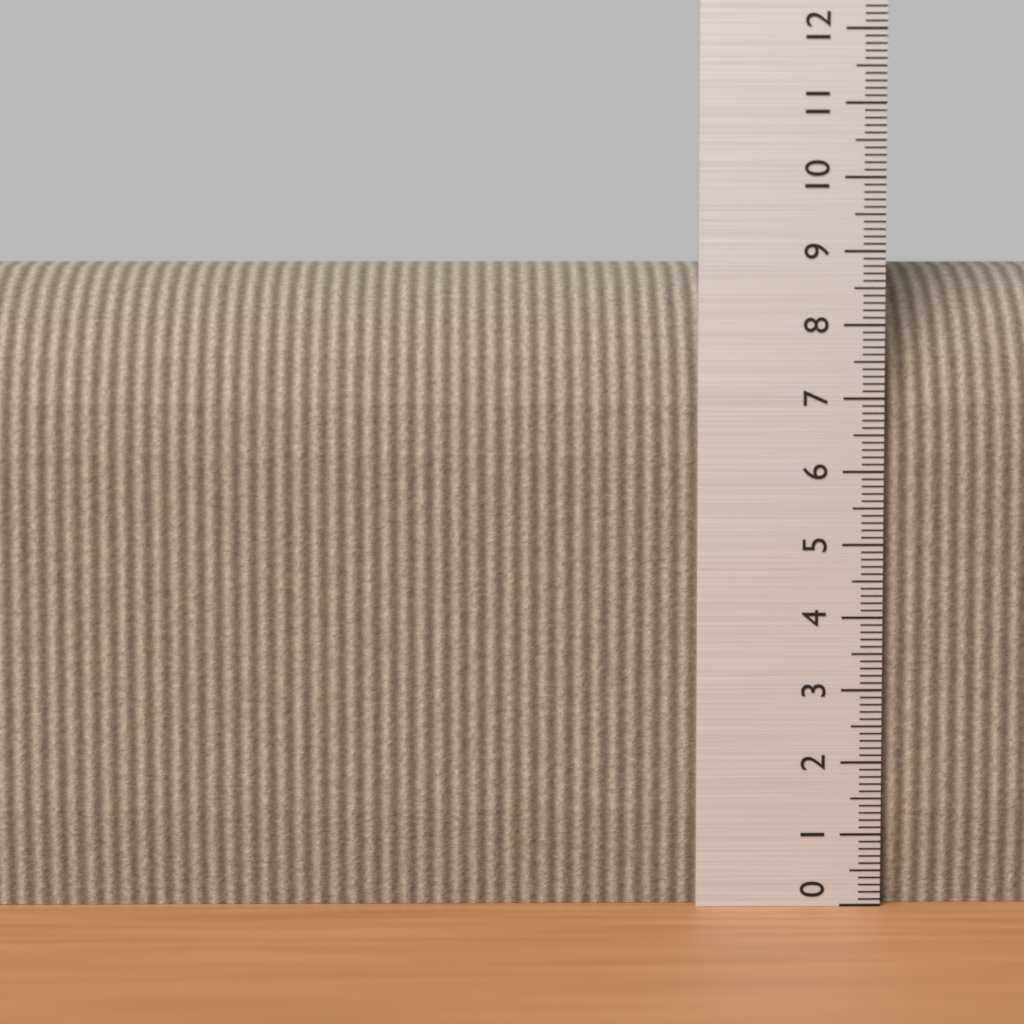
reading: 8.9 (no unit)
